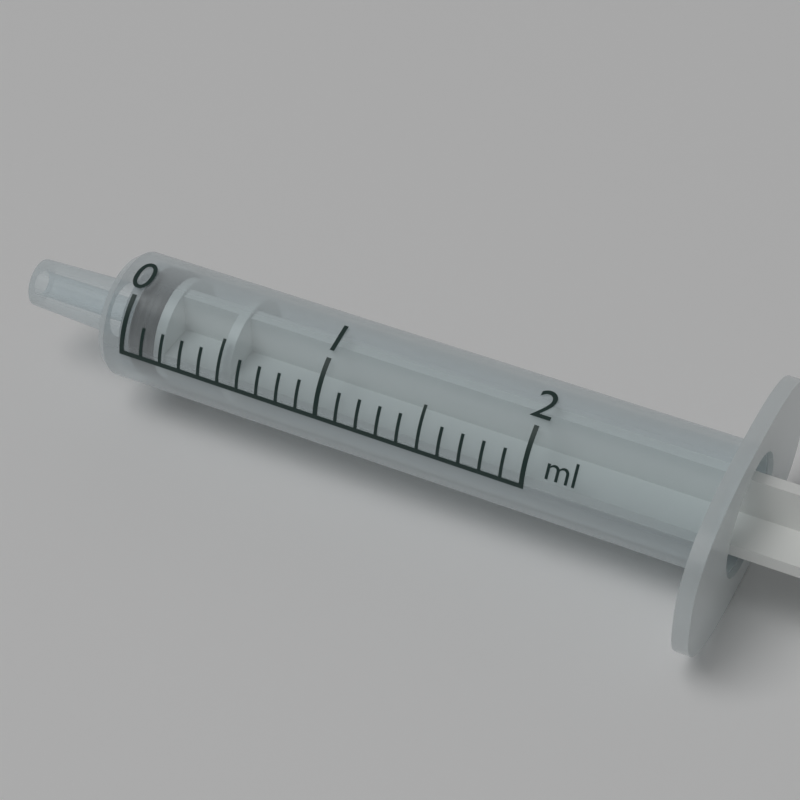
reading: 0.0 ml
